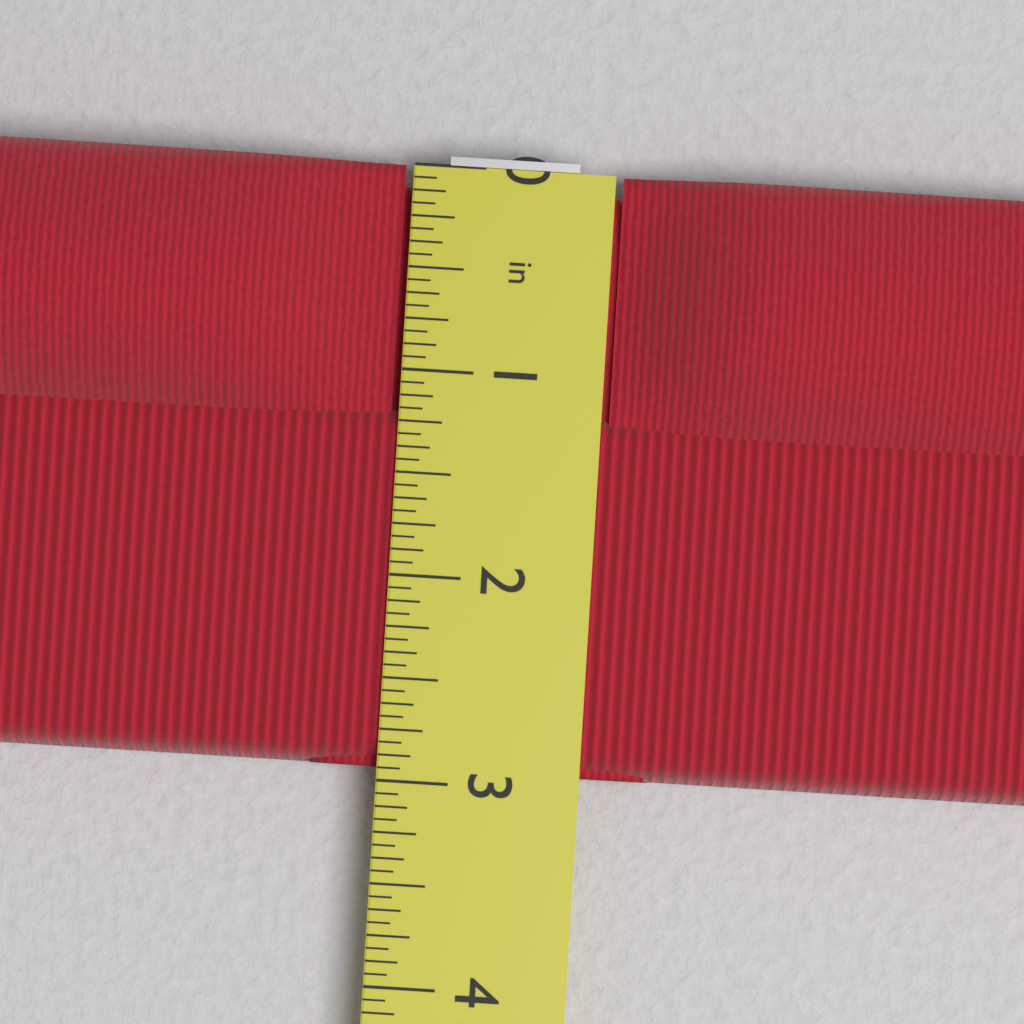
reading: 2.9375 in
